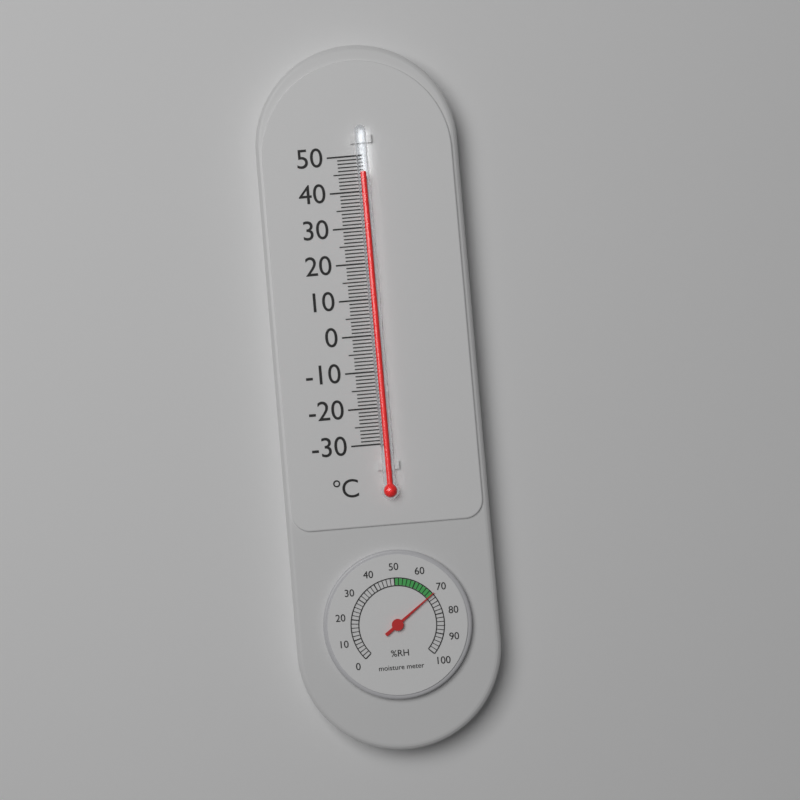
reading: 45 °C
